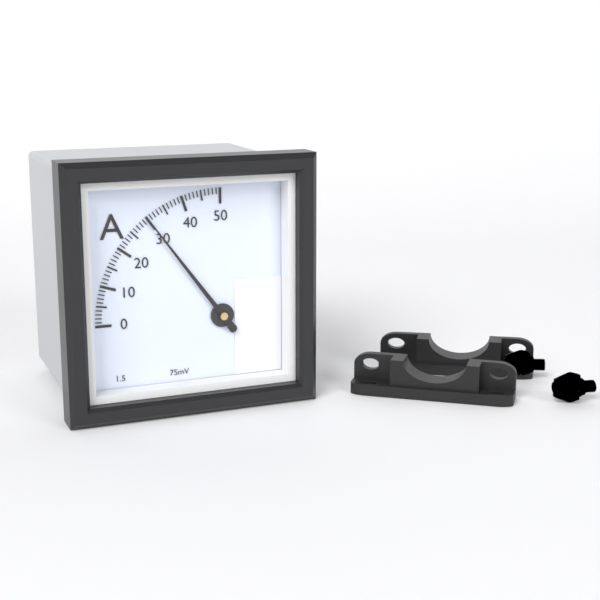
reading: 30 A
